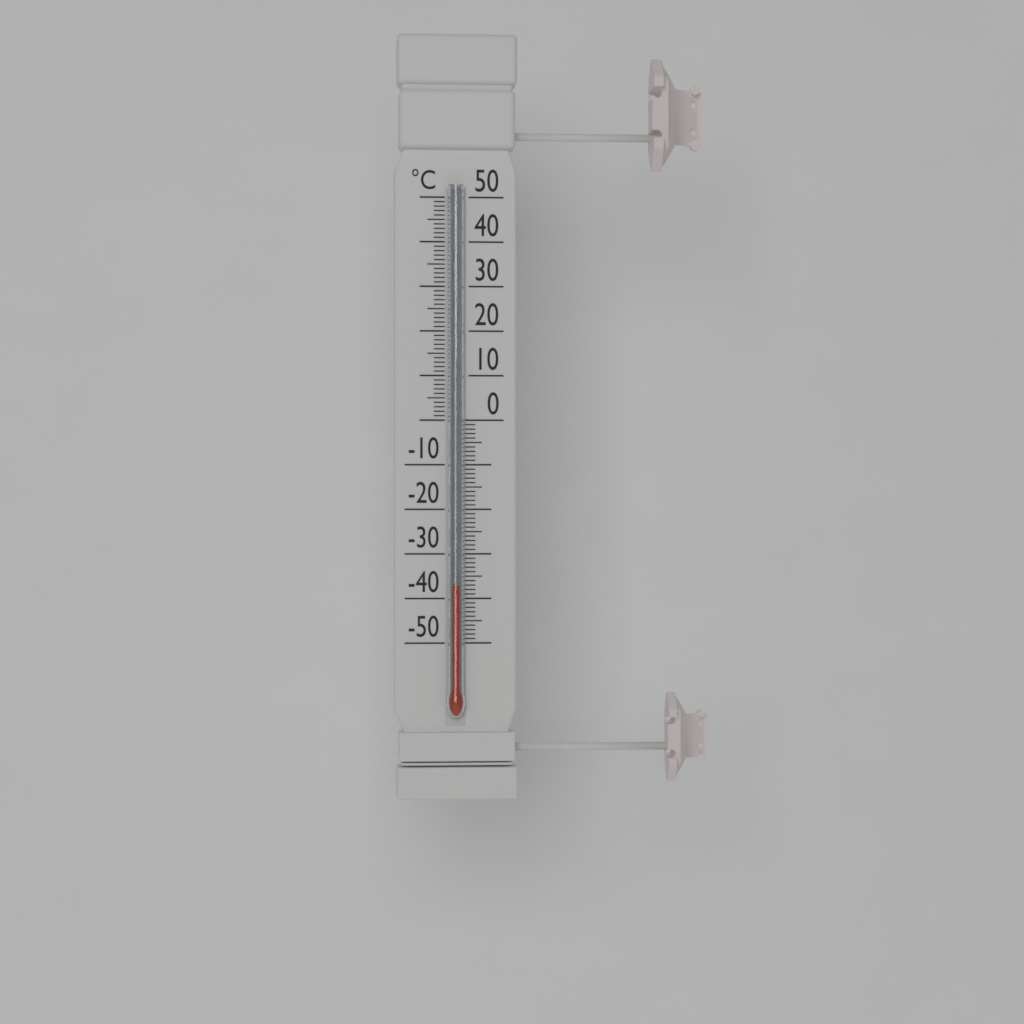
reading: -37 °C
